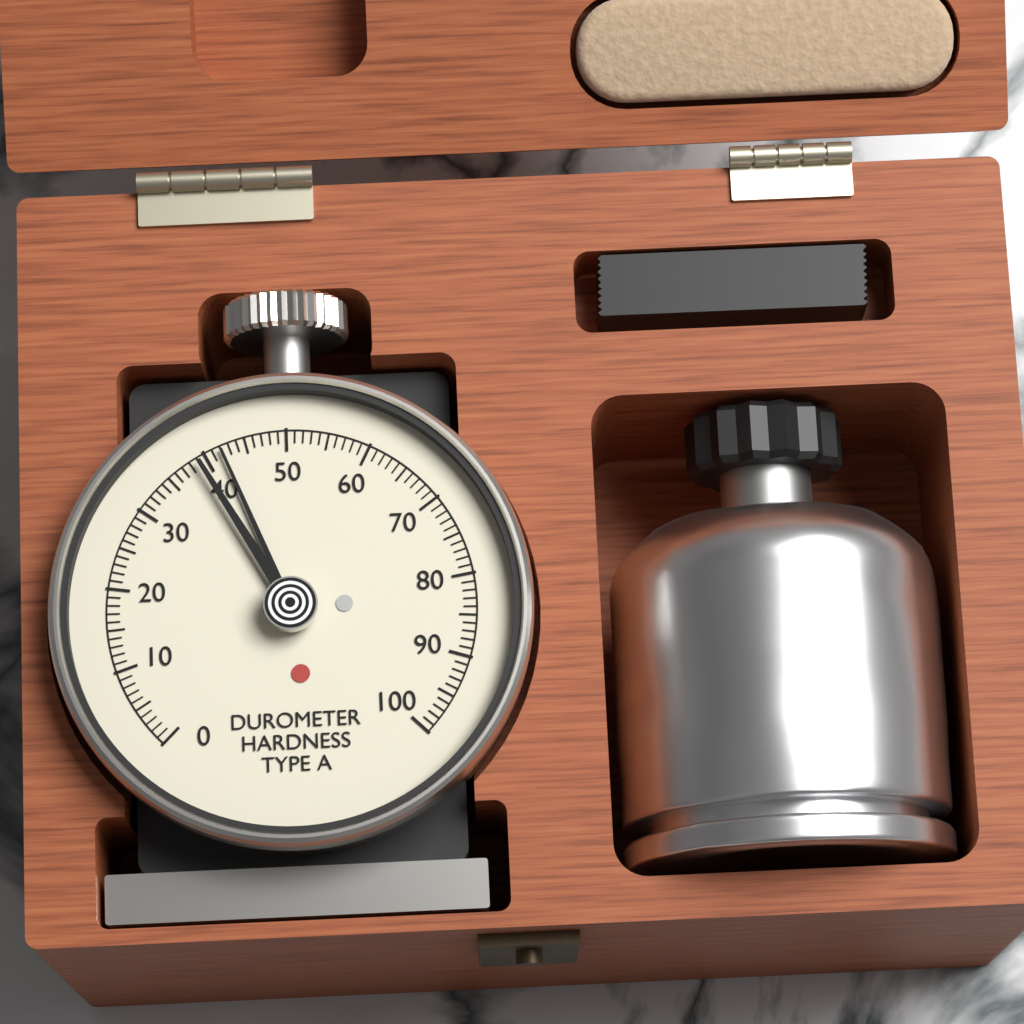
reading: 42 Shore A
